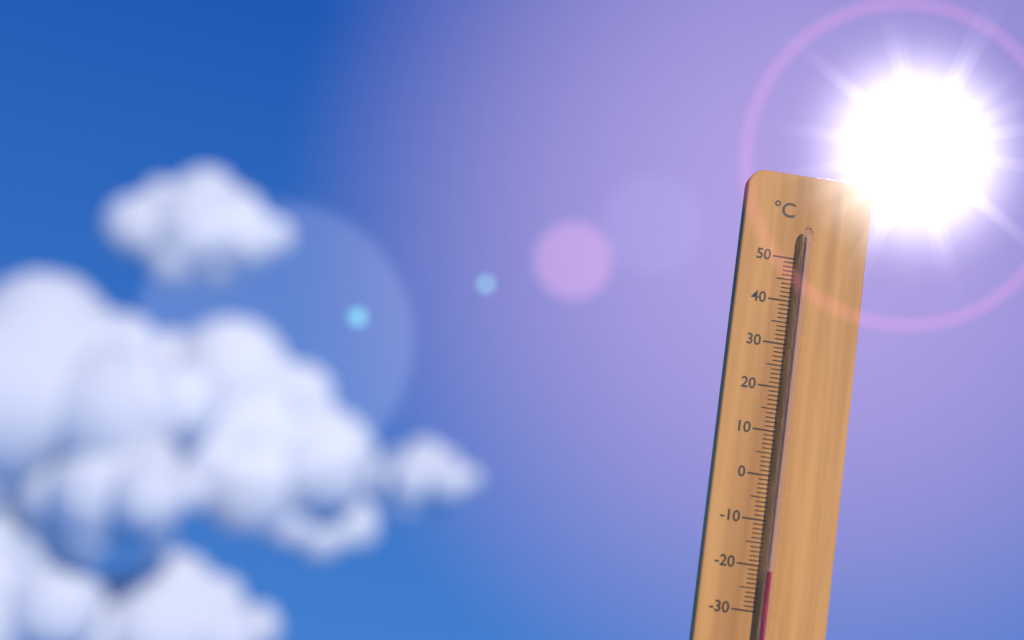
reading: -21 °C
